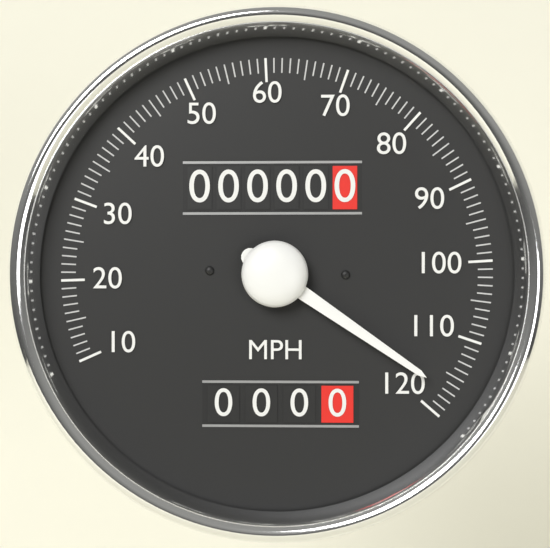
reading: 117 MPH
